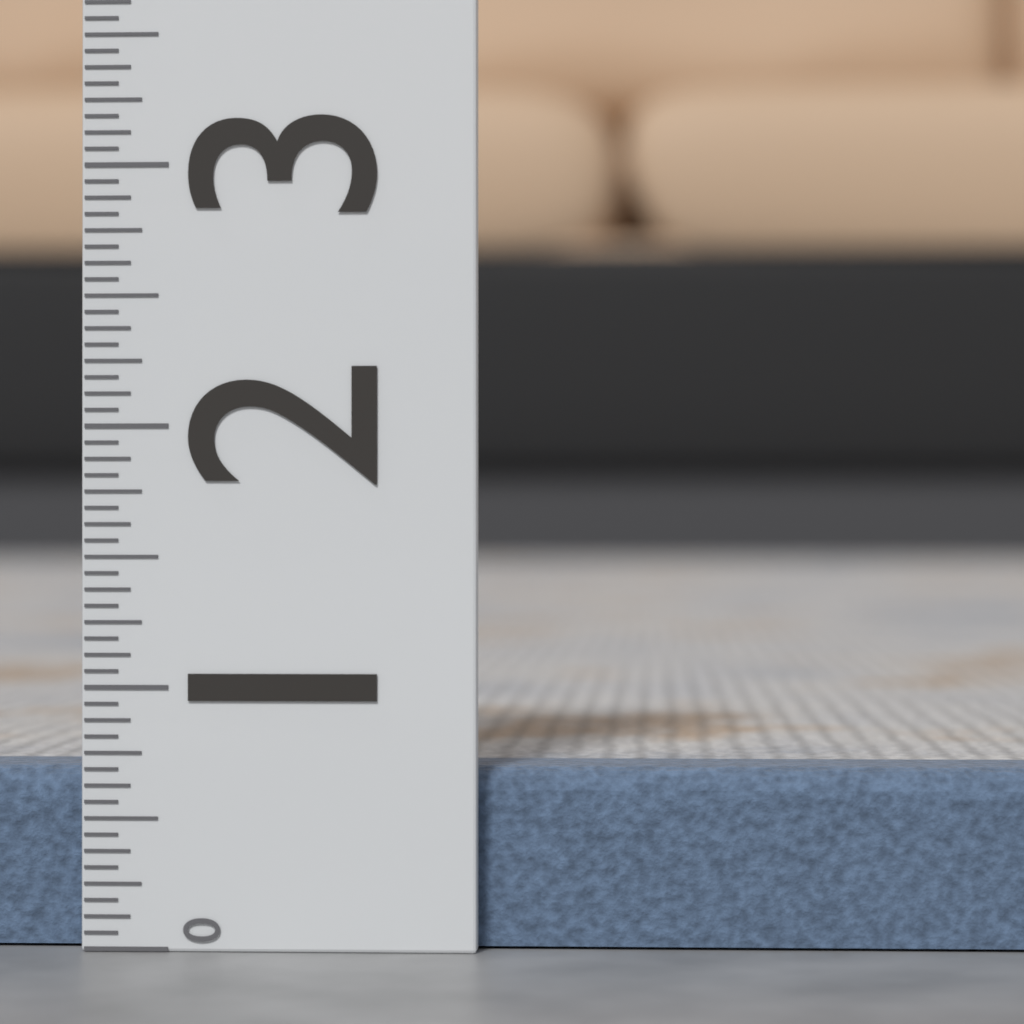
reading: 0.6875 (no unit)
